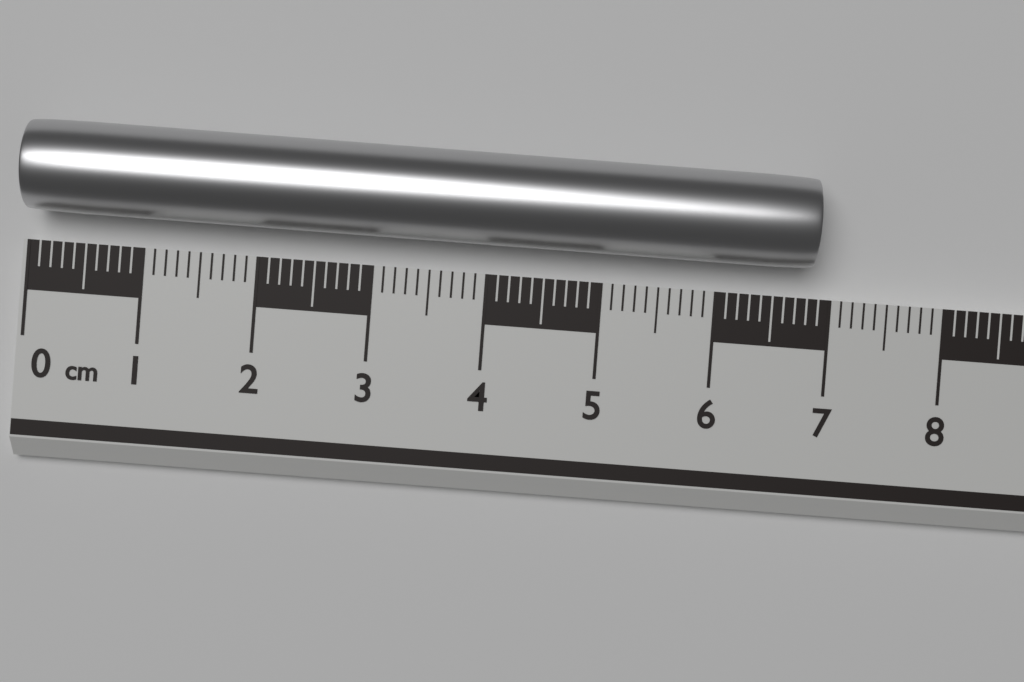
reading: 6.8 cm
